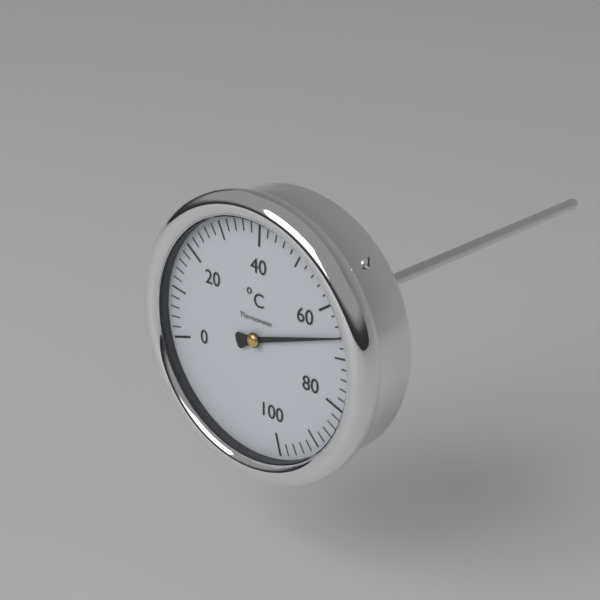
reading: 66 °C
